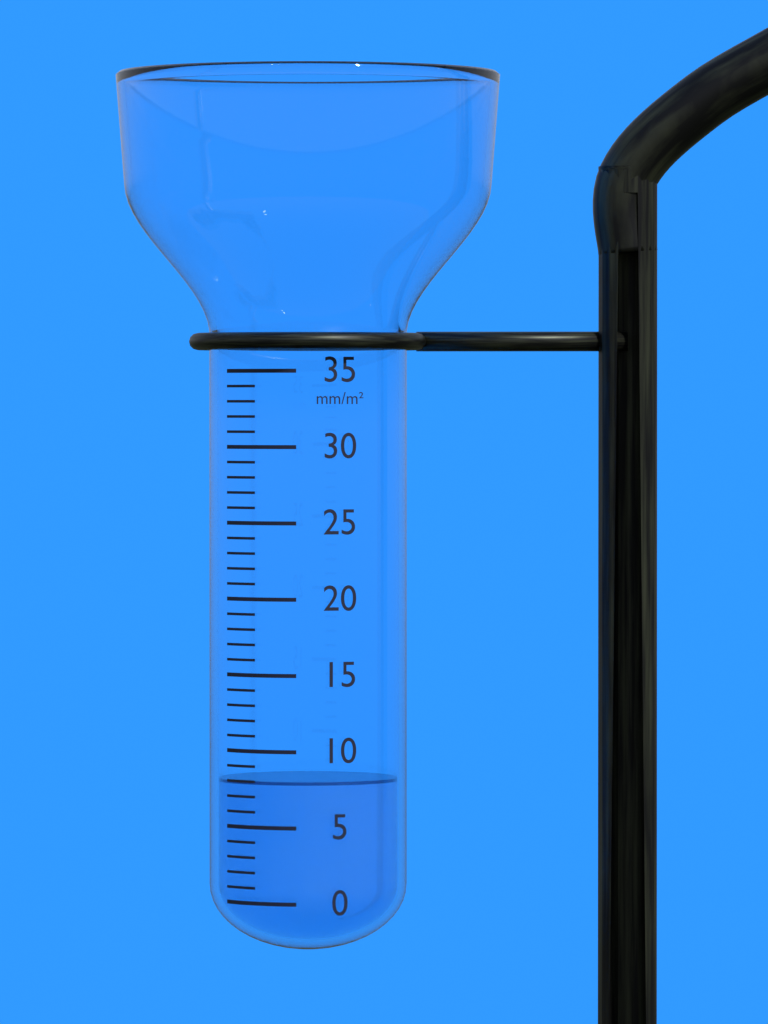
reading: 8 mm/m²
